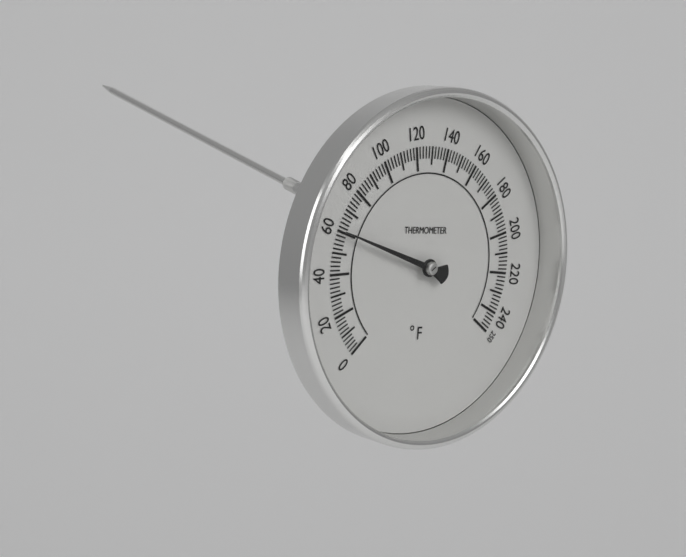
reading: 60 °F
